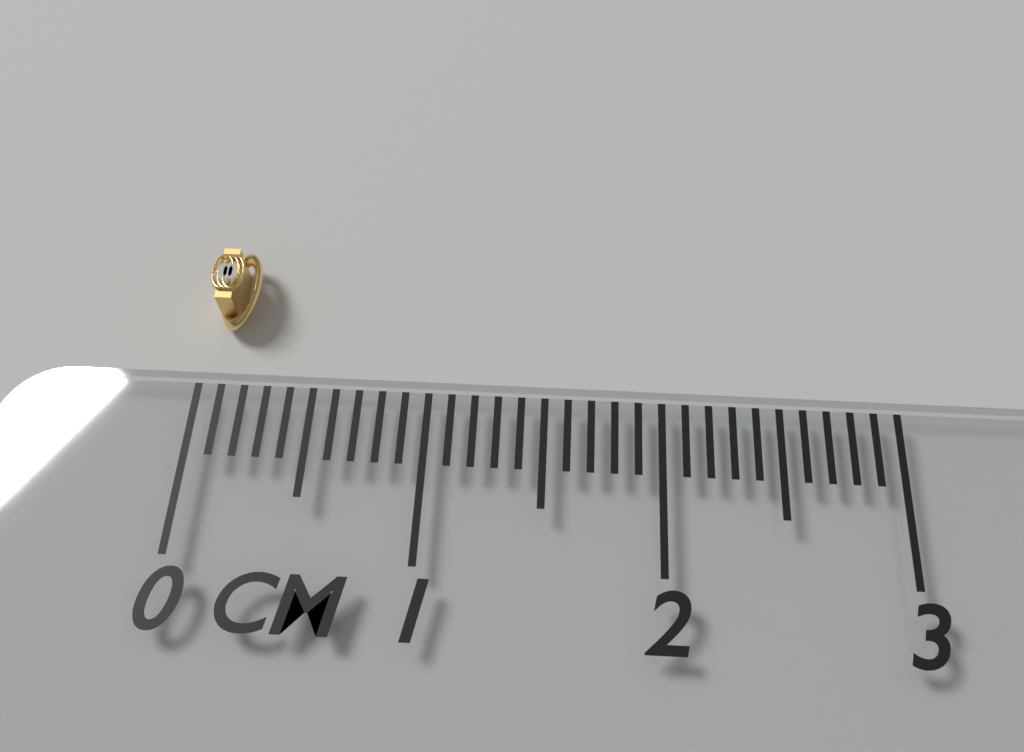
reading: 0.2 cm
